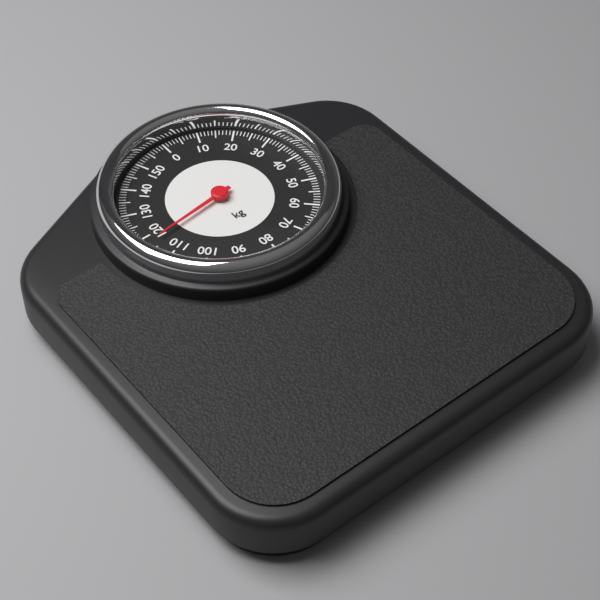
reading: 117 kg
